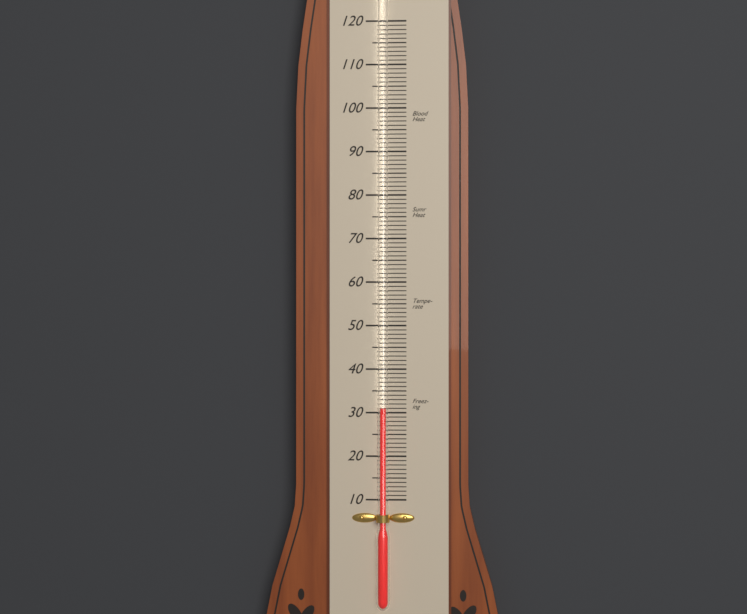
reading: 31 (no unit)
